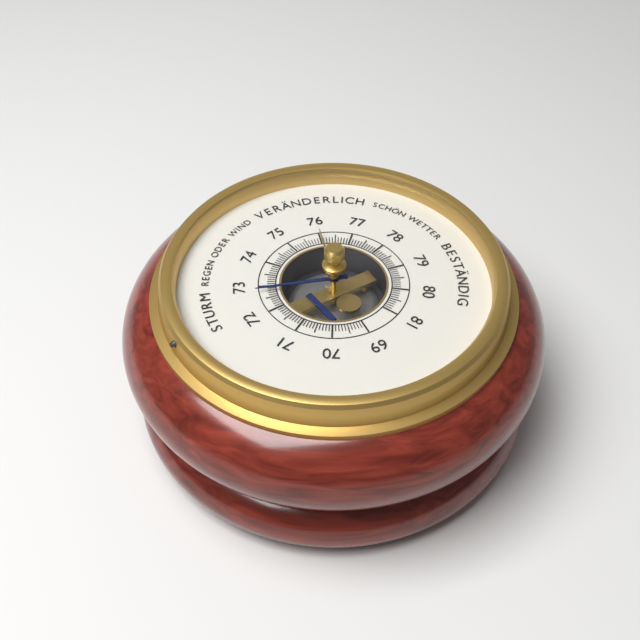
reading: 72.8 (no unit)
